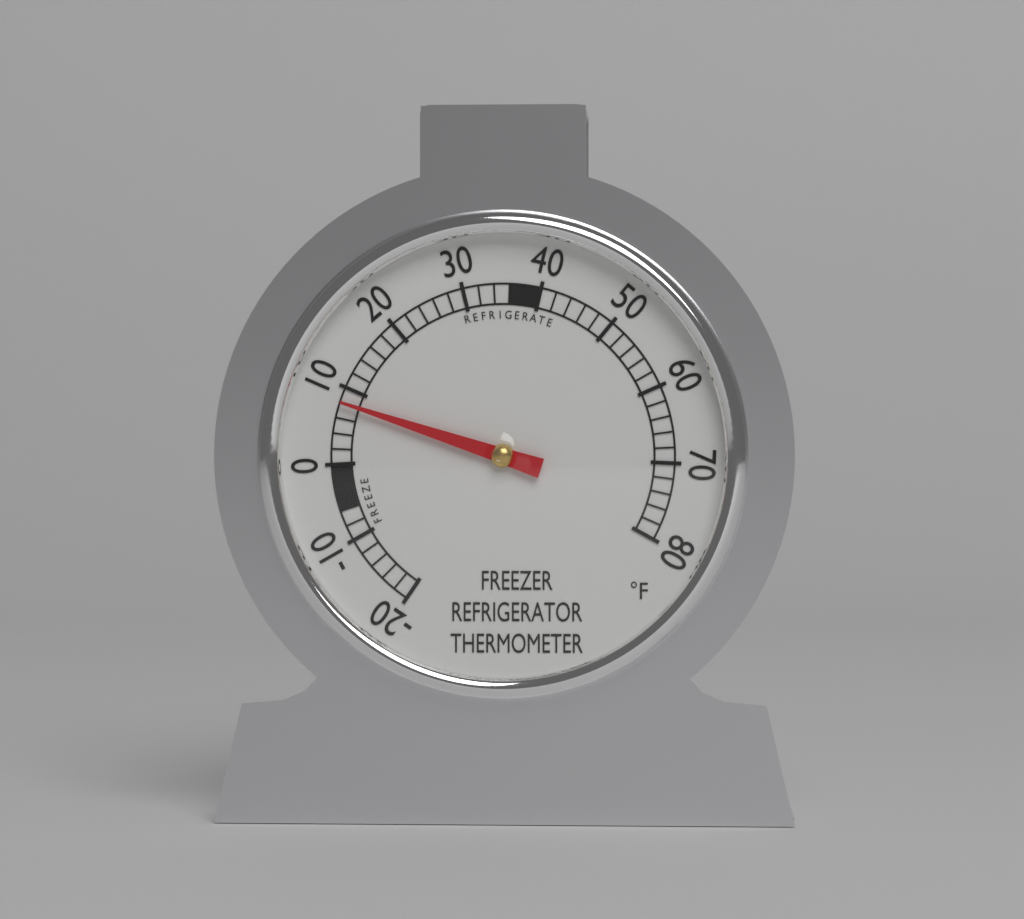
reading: 8 °F
